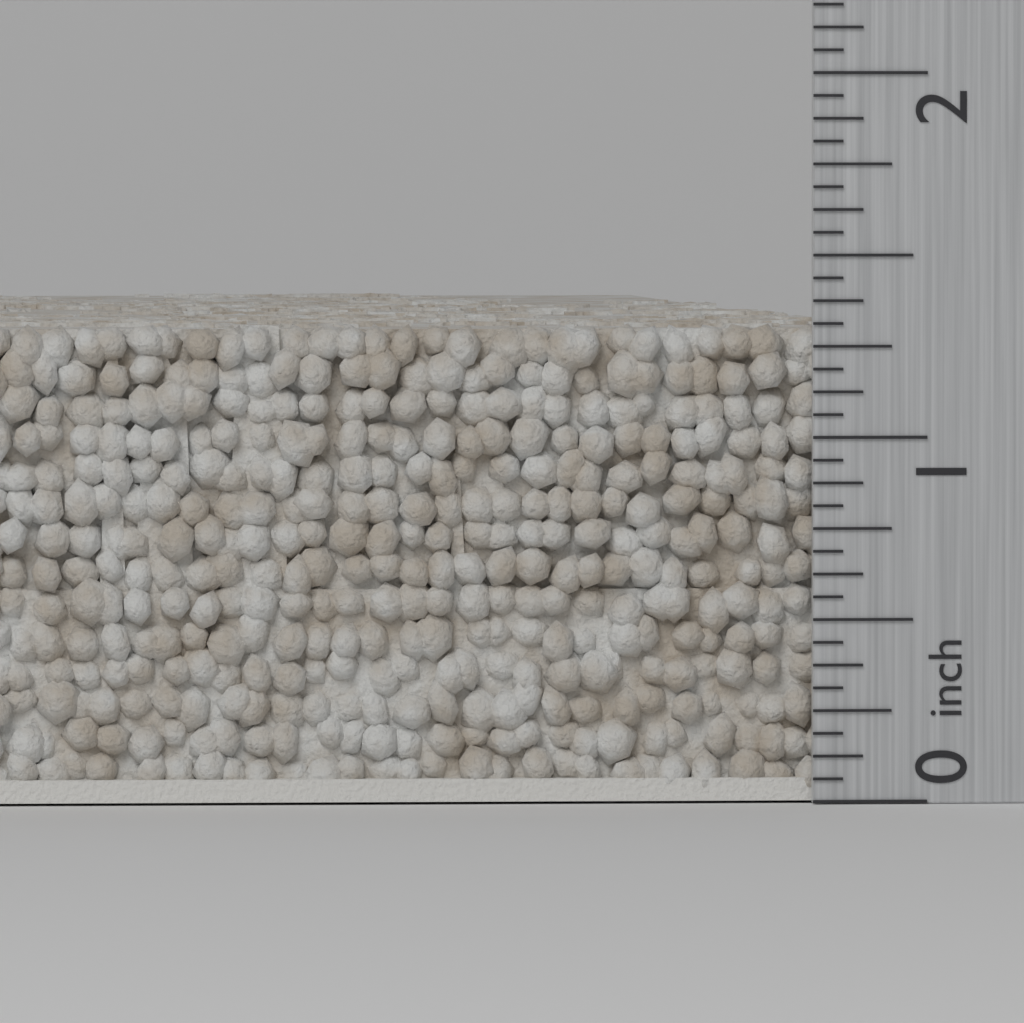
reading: 1.3125 inch
